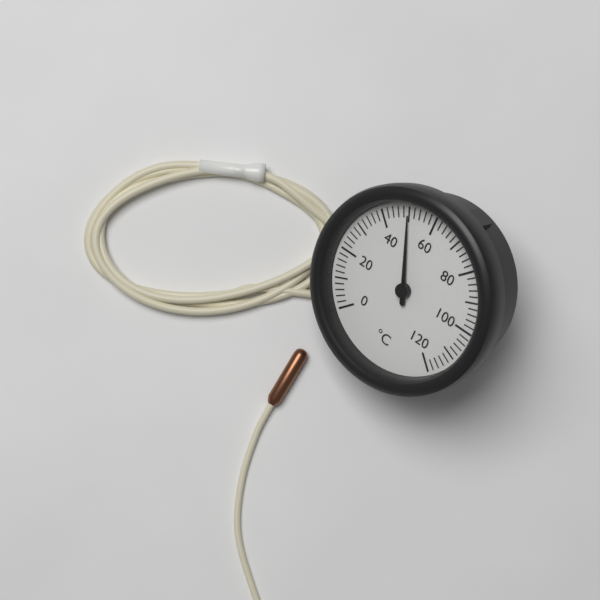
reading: 50 °C
